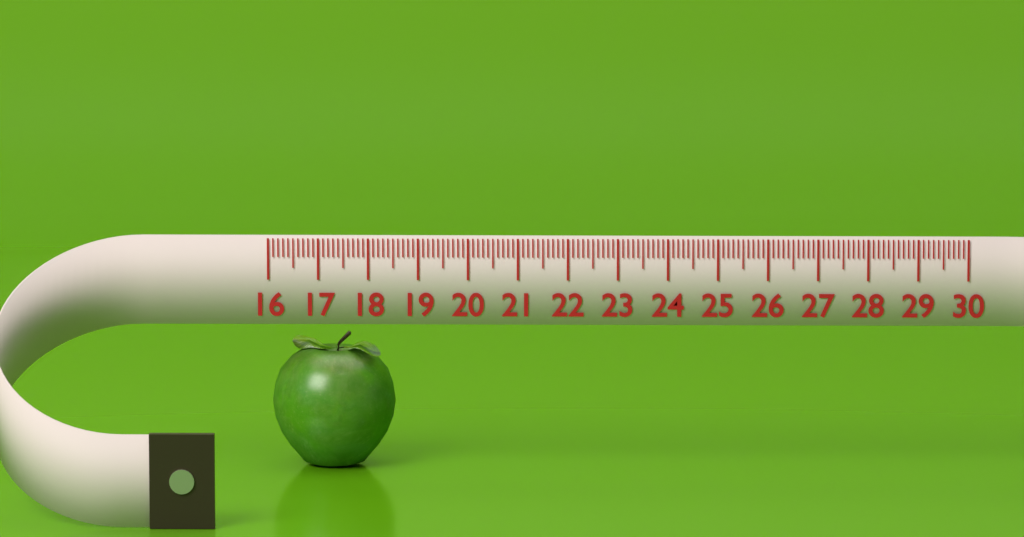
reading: 18.5 (no unit)
